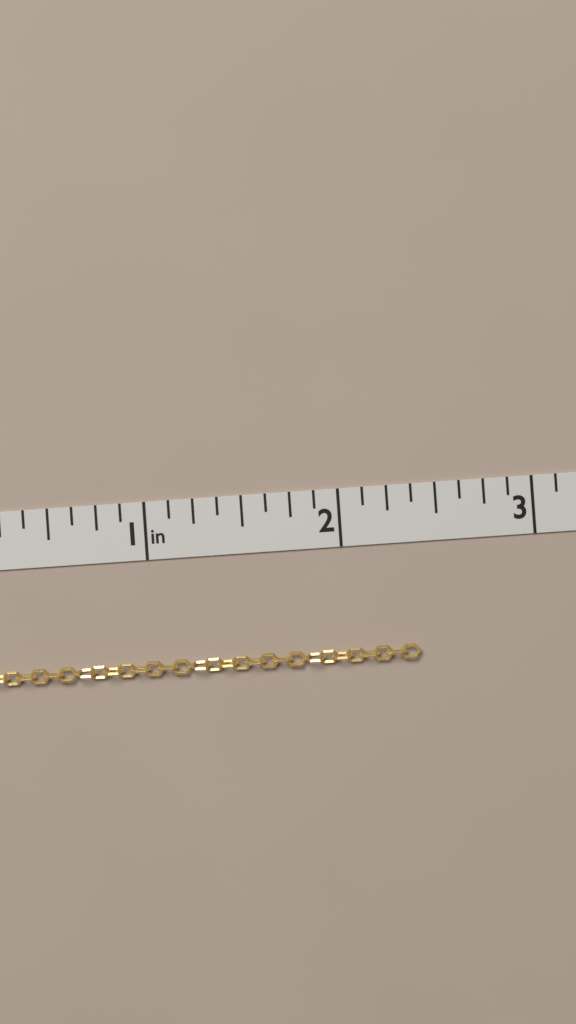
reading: 2.375 in
